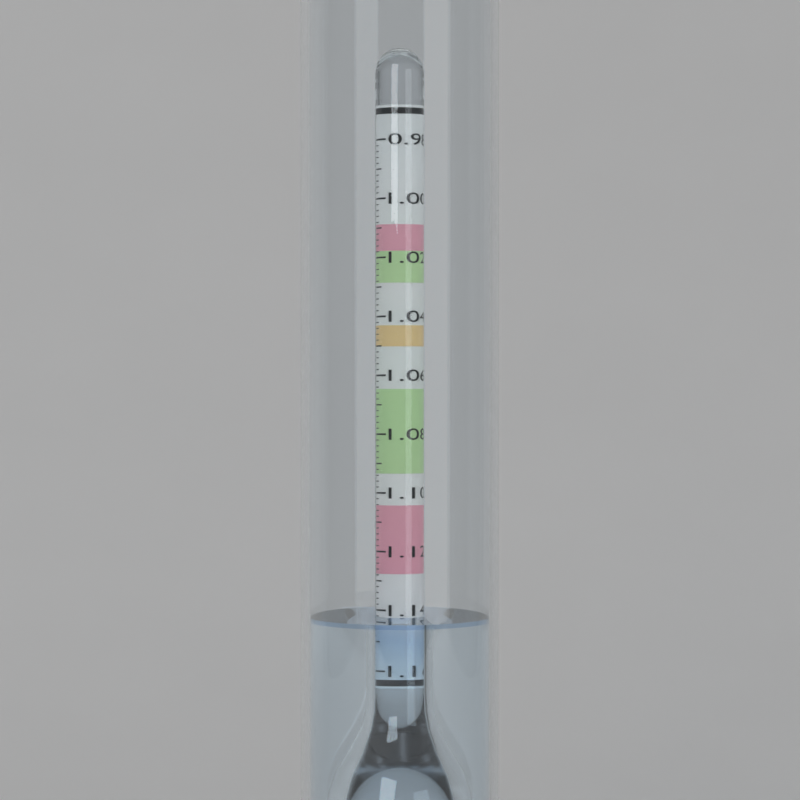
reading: 1.142 (no unit)
